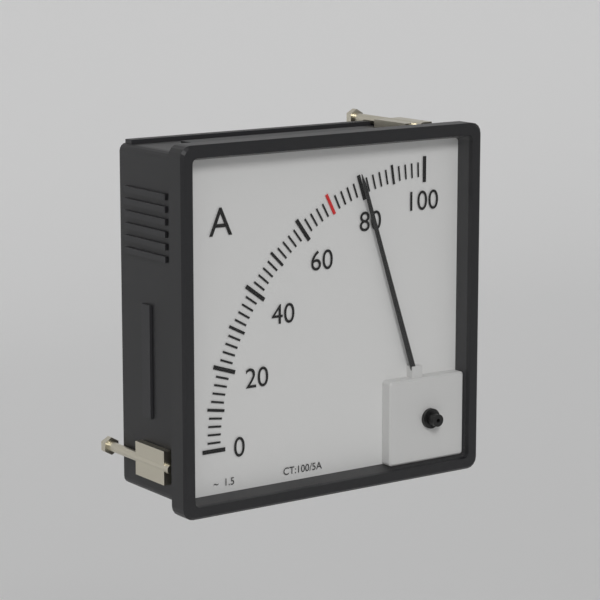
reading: 80 A
